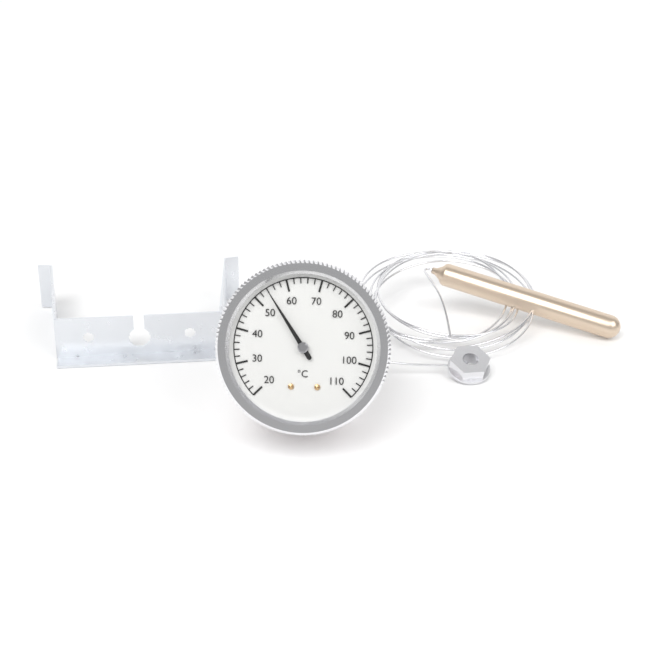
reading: 54 °C
